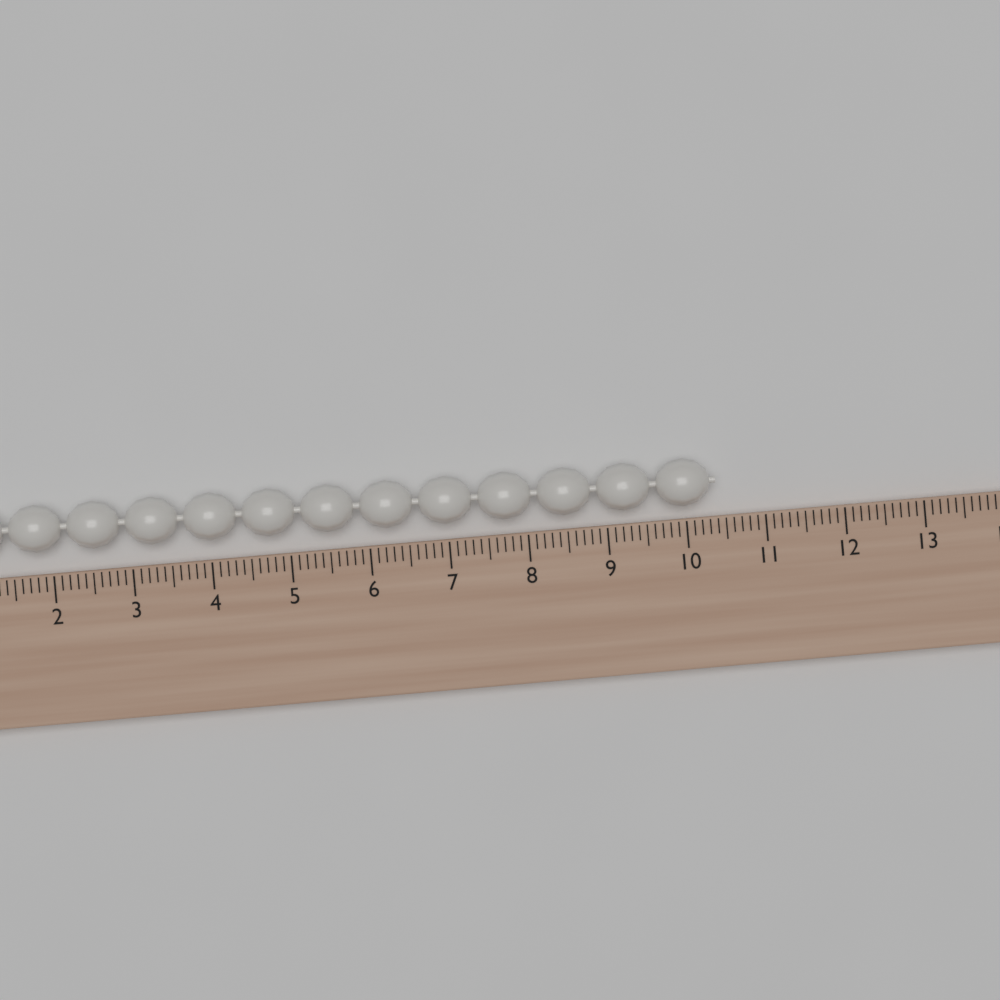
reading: 10.4 (no unit)
